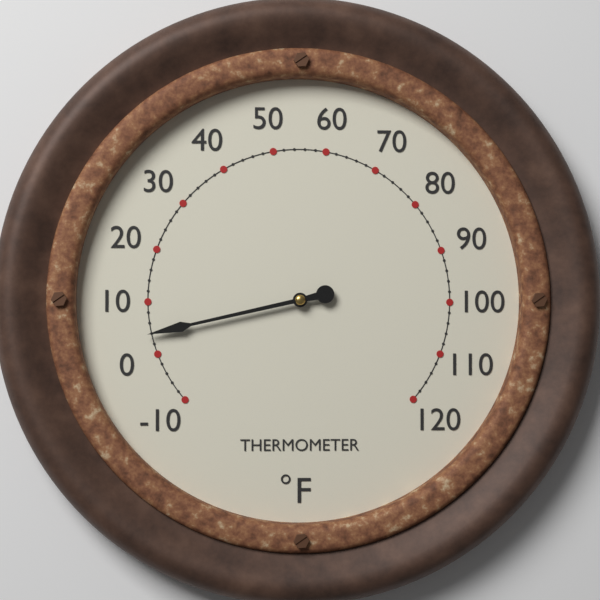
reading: 4 °F
